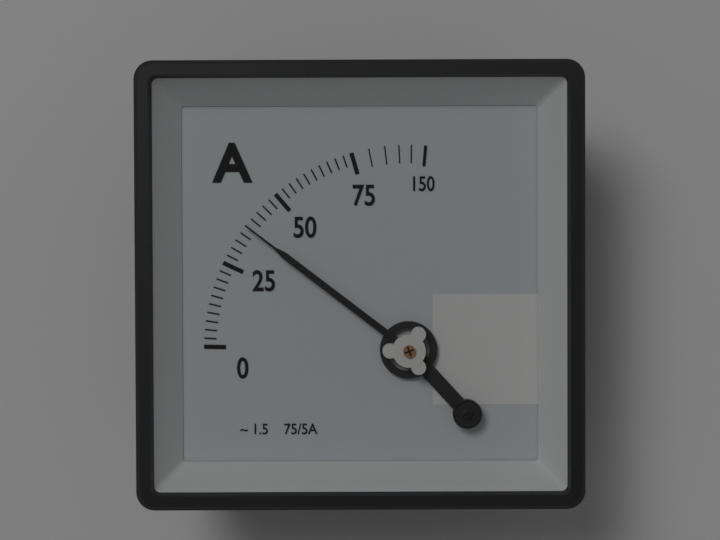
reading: 37.5 A
